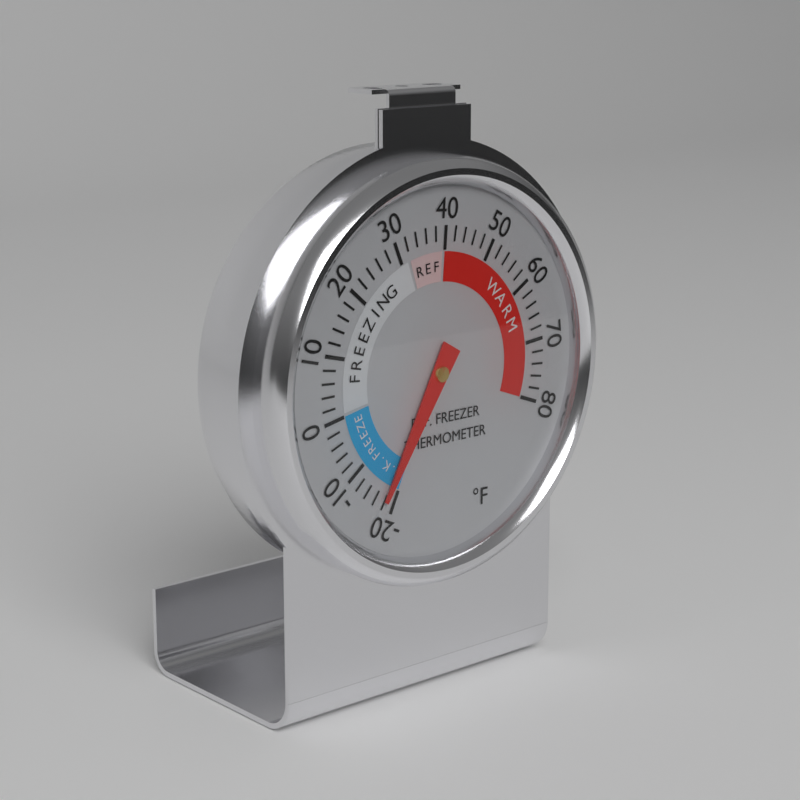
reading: -18 °F
